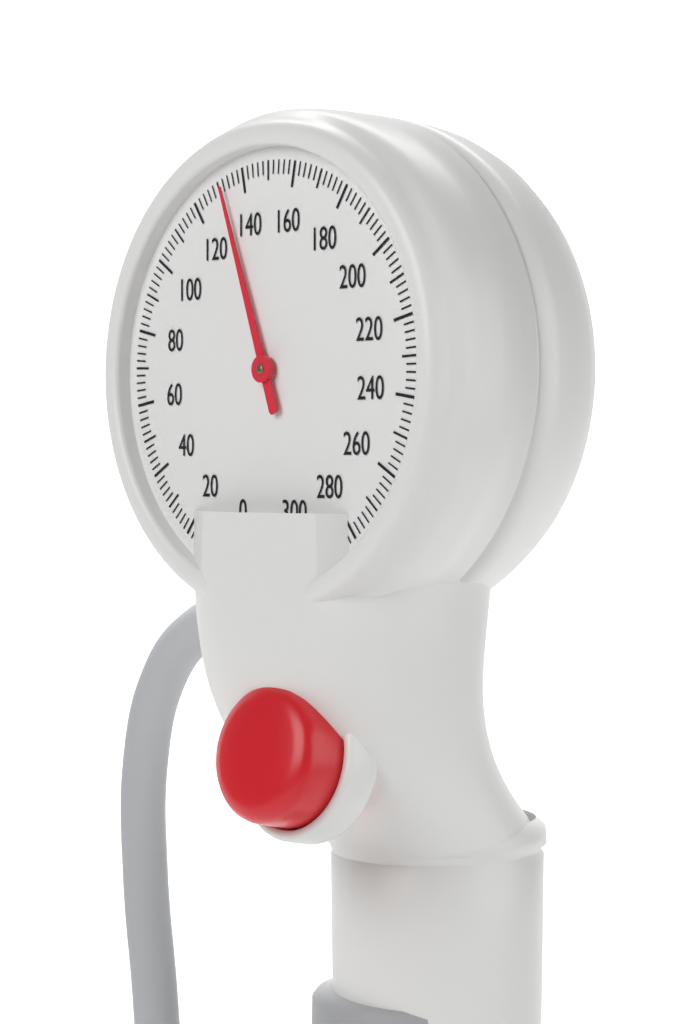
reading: 132 mmHg
